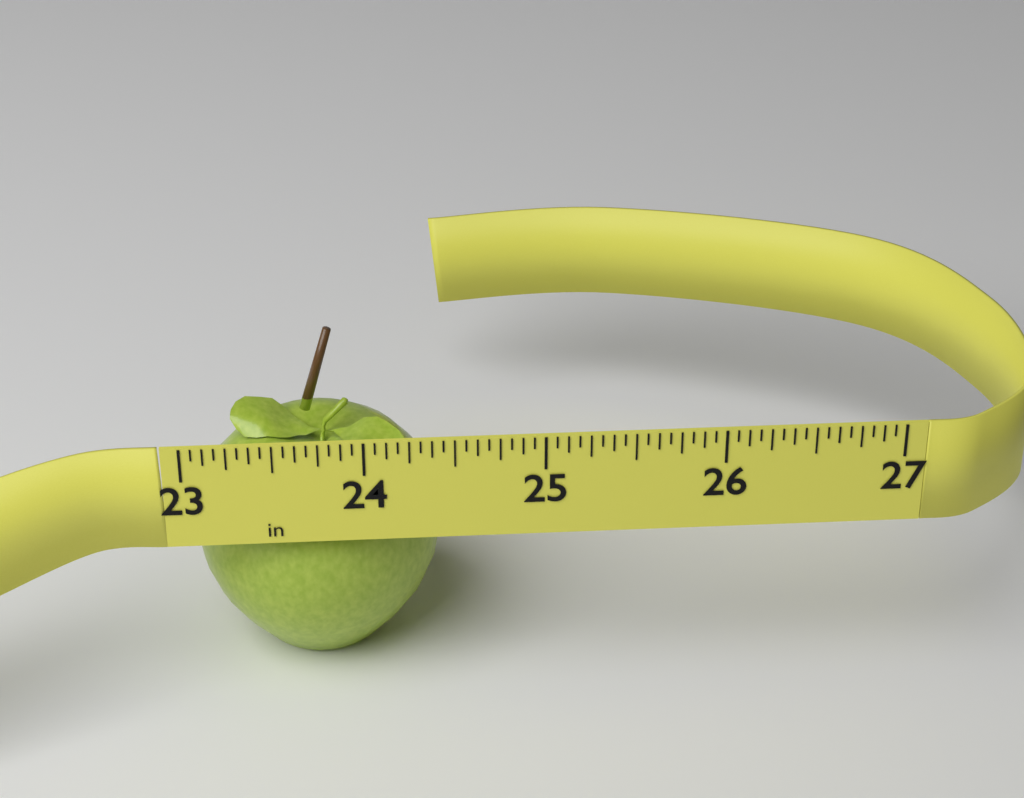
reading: 24.4375 in
